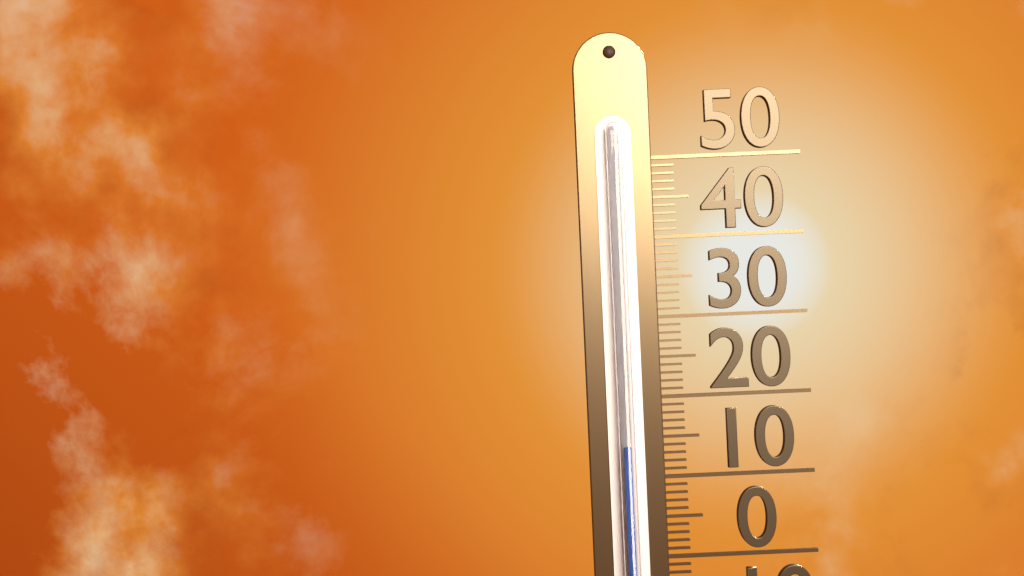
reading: 14 (no unit)
